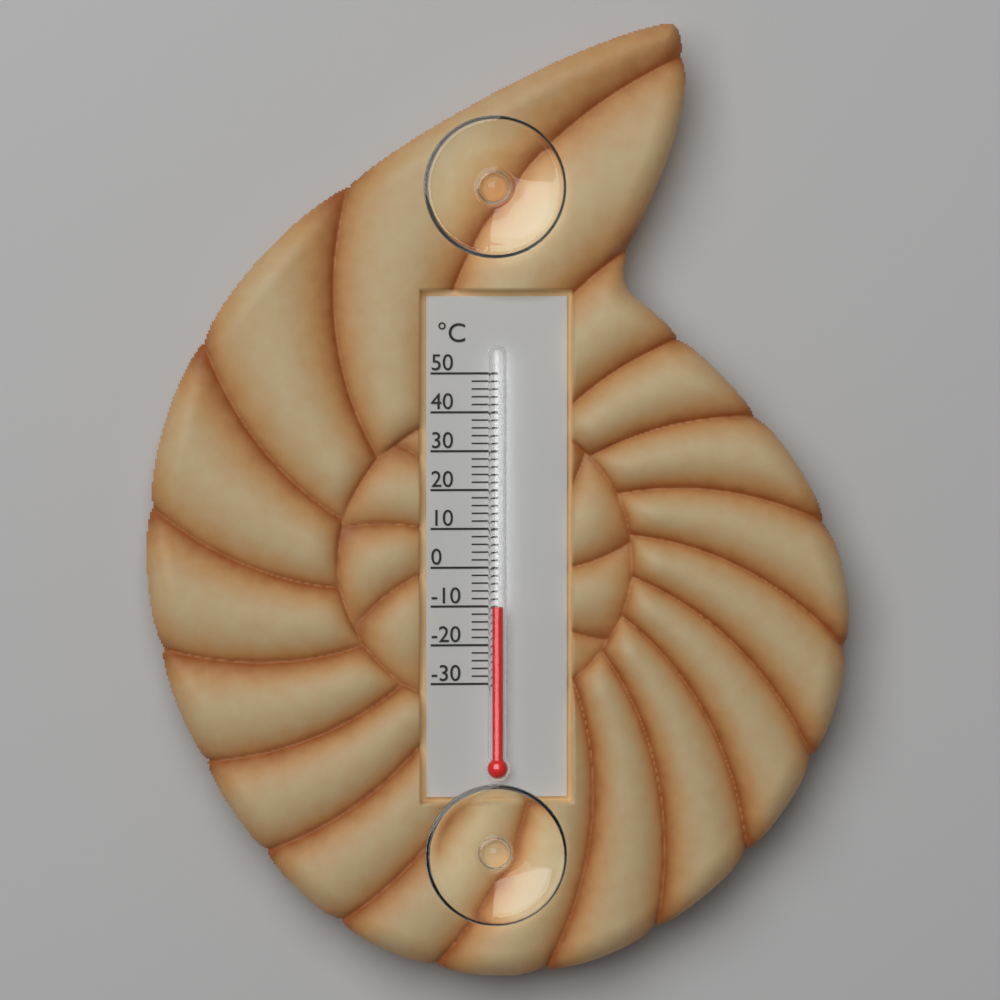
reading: -10 °C
